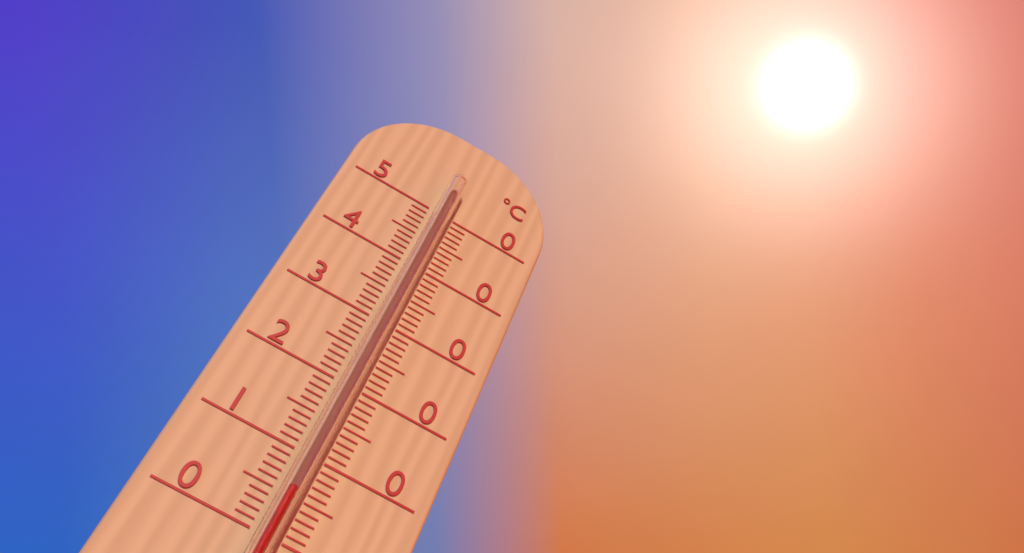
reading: 5 °C
